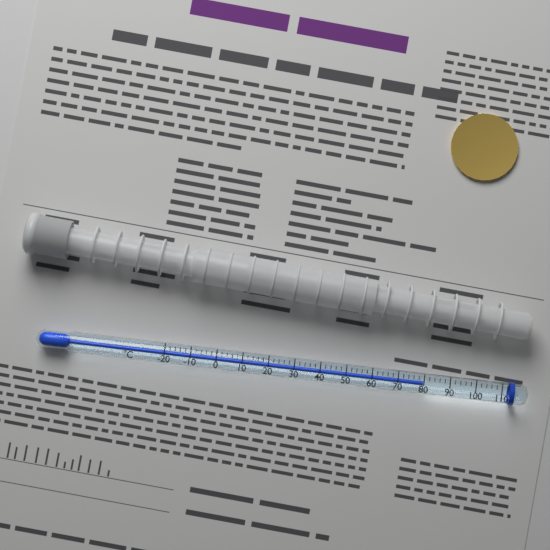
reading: 80 °C
